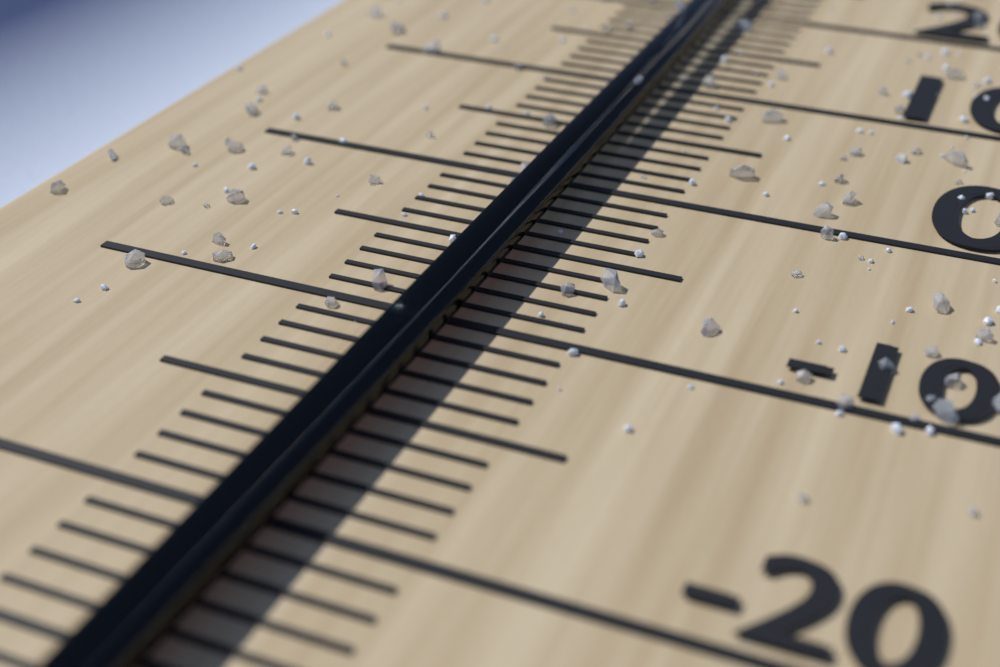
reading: -5 °C
